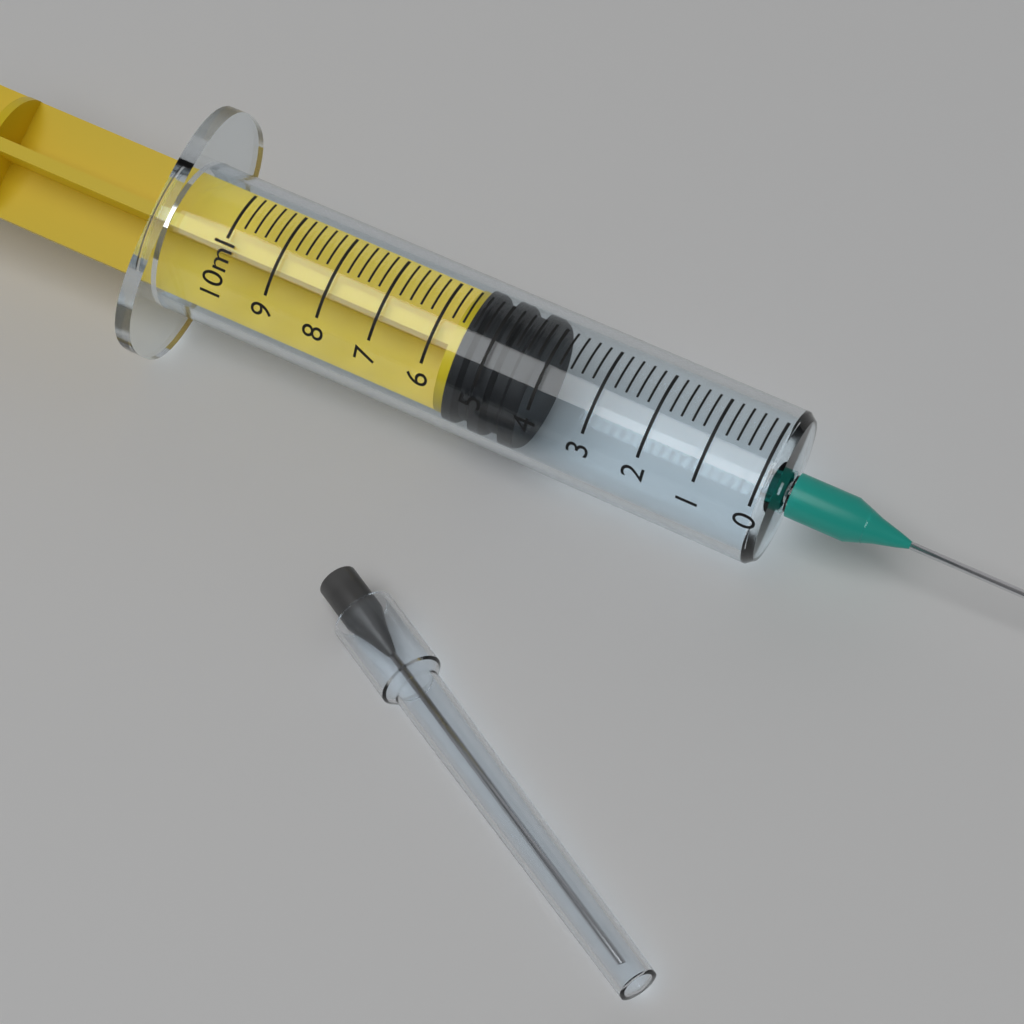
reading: 4.2 ml
